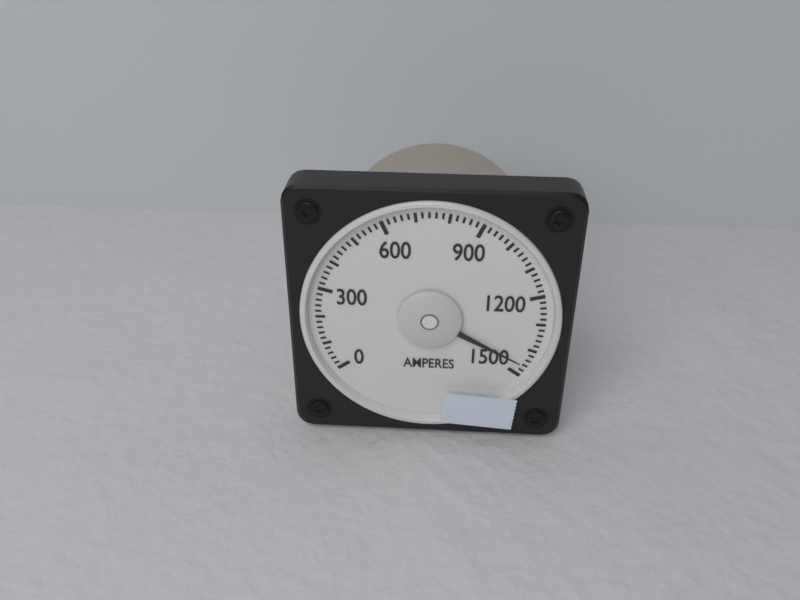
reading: 1460 A
